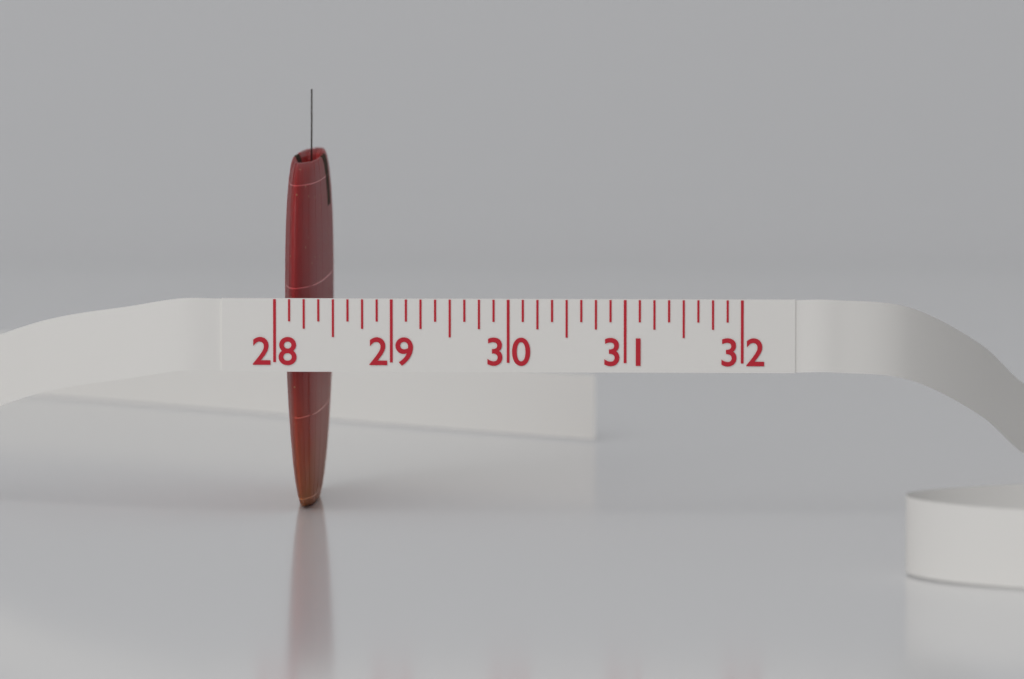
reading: 28.375 (no unit)
